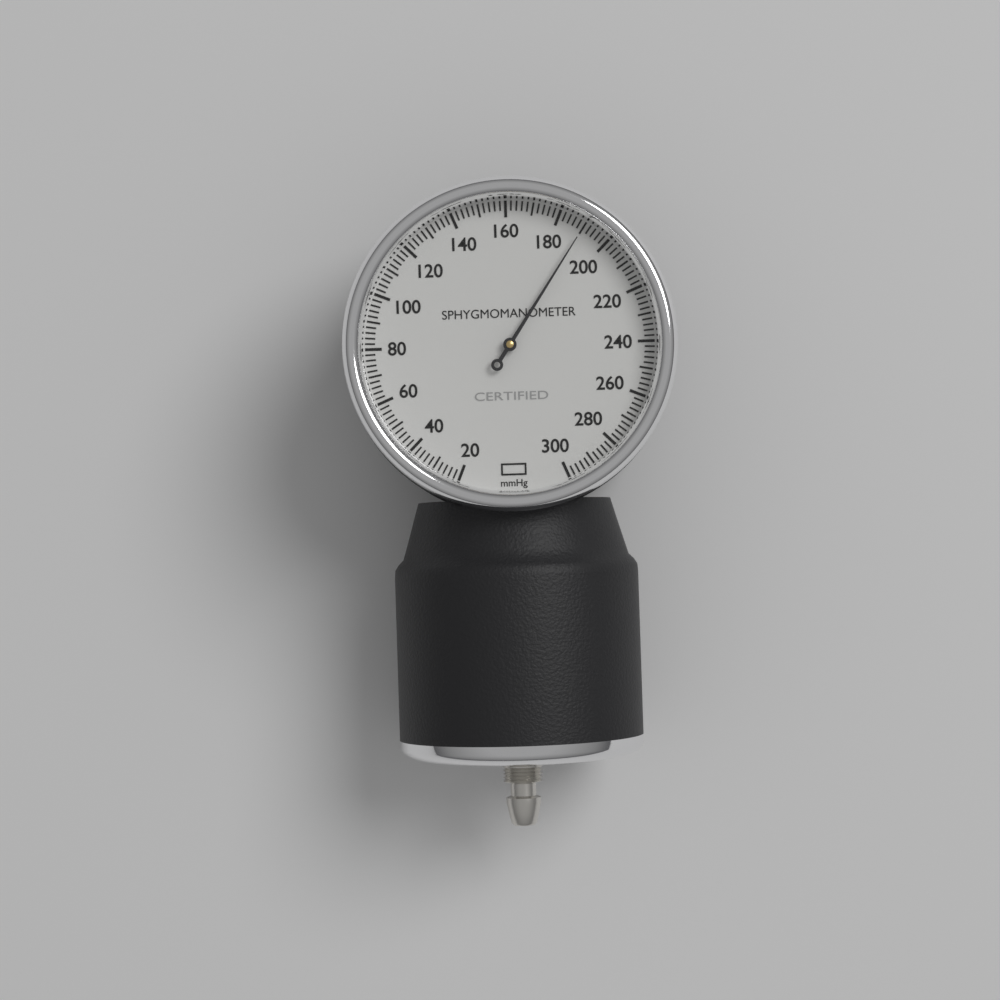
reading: 190 mmHg
